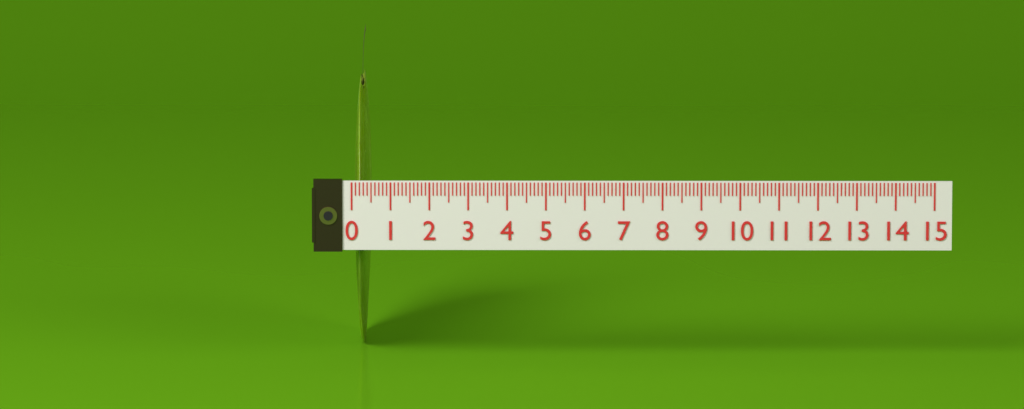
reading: 0.4 (no unit)
